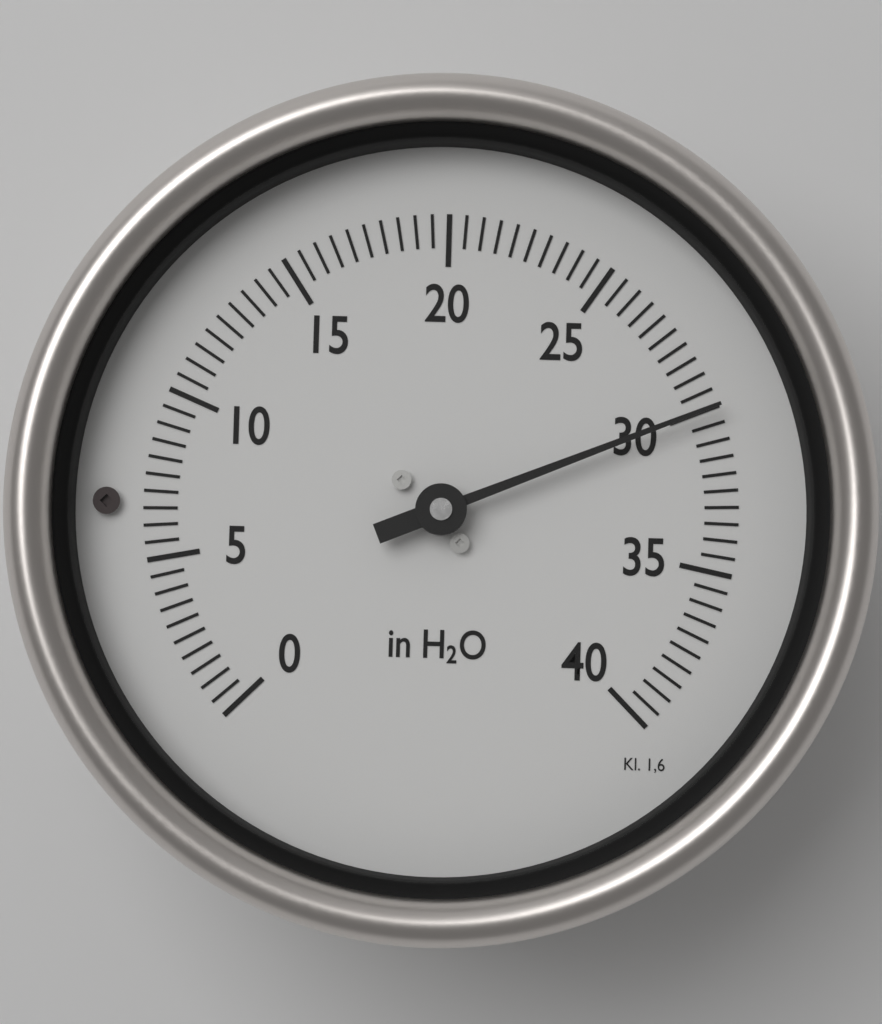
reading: 30.0 in H2O
